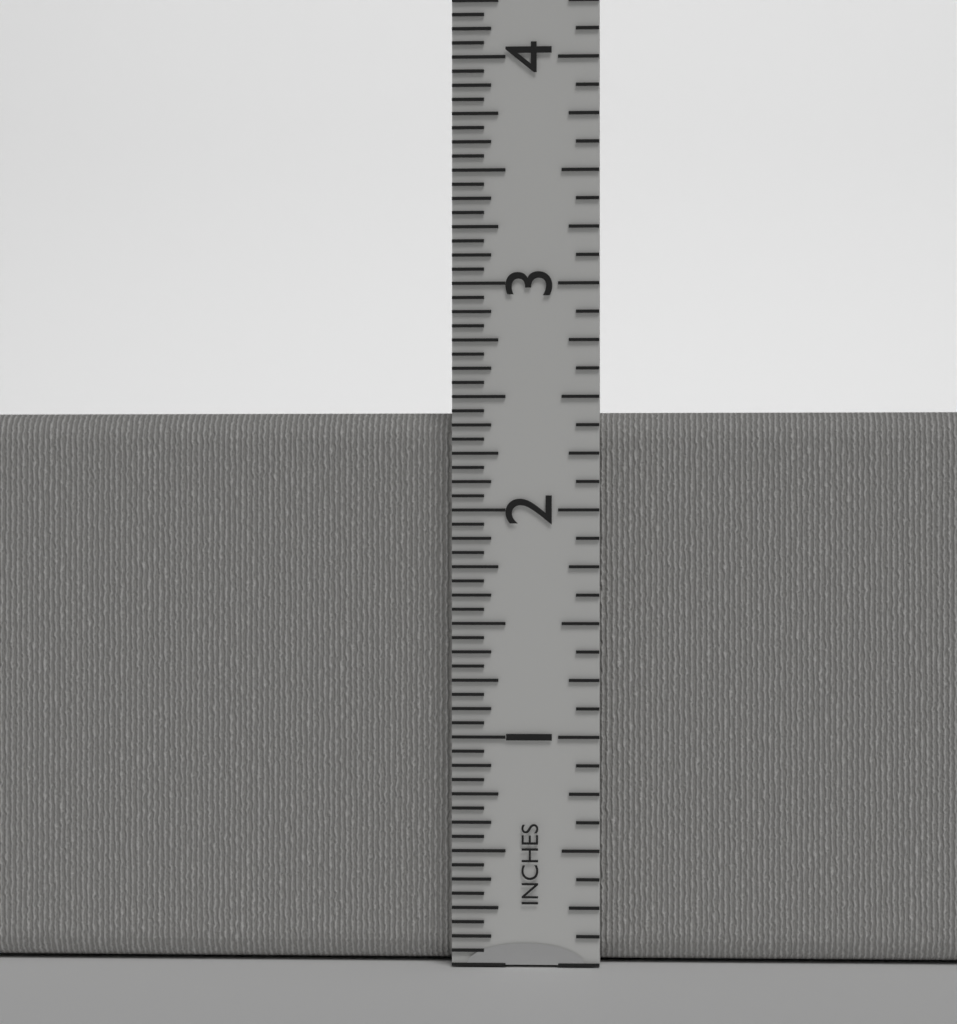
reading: 2.4375 in
